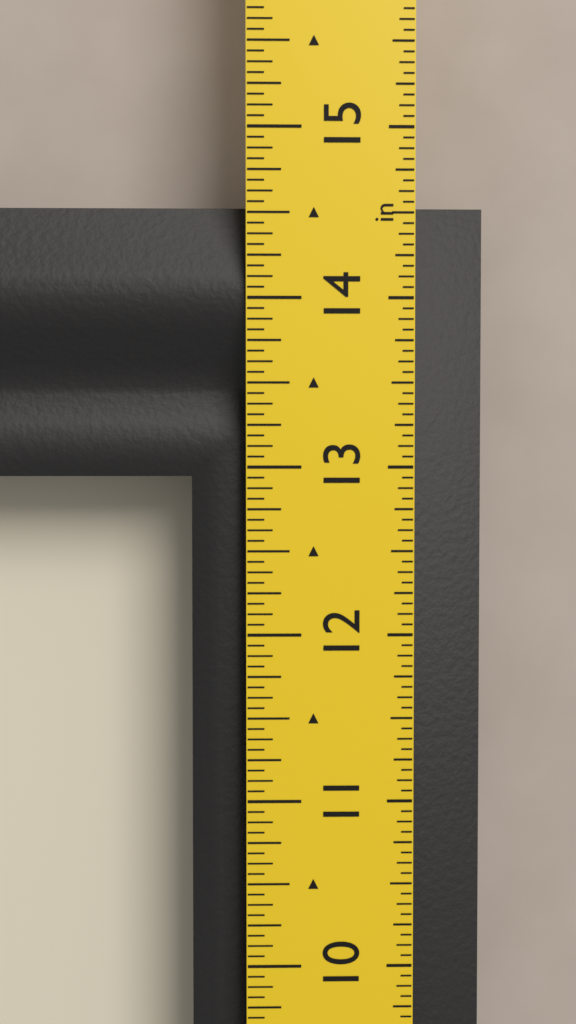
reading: 14.5625 in
